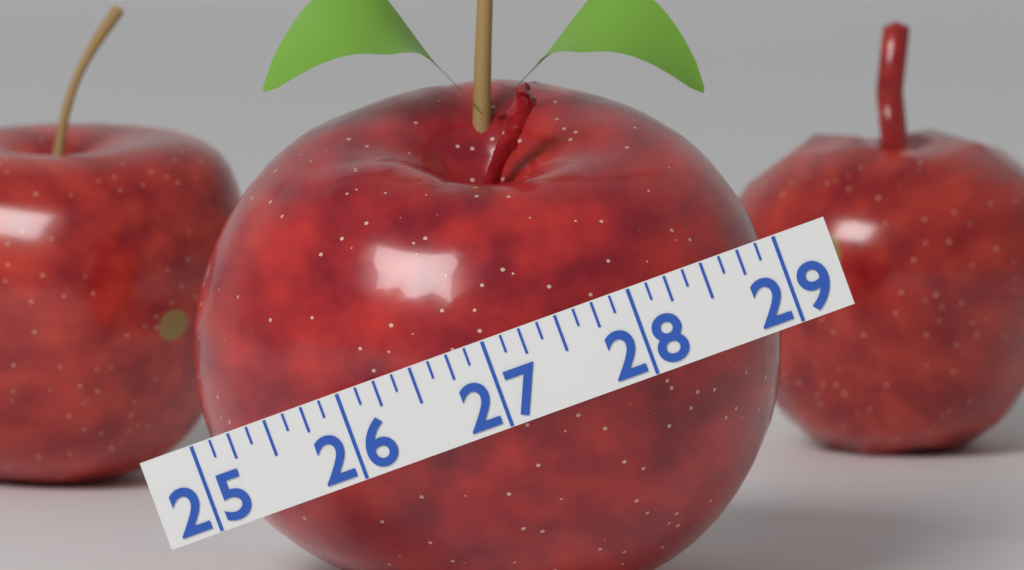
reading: 28.875 (no unit)
